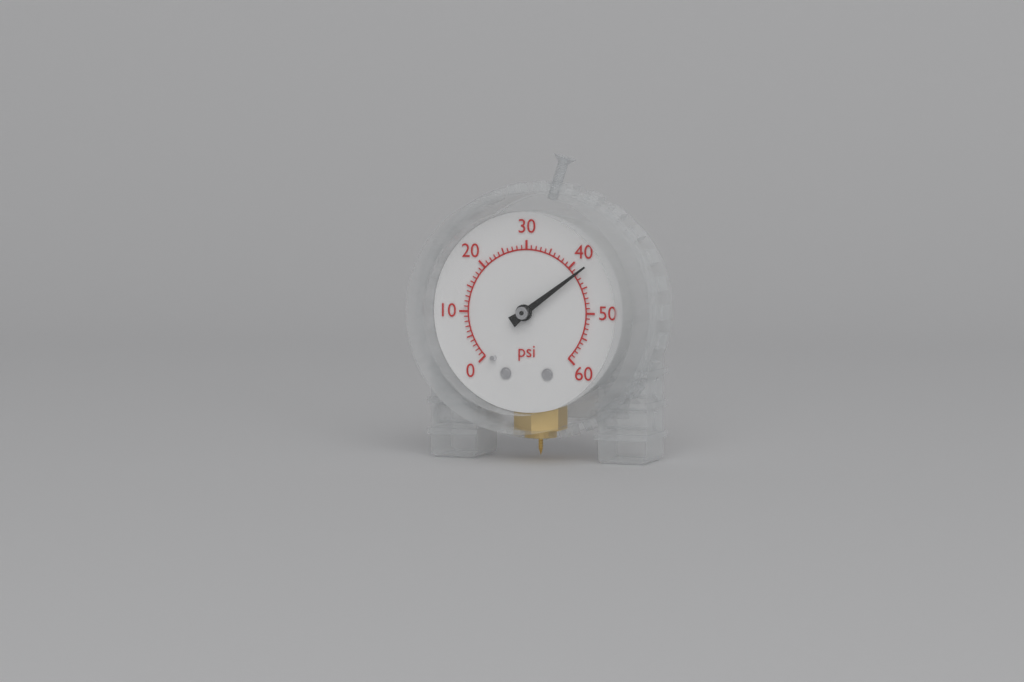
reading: 42 psi
